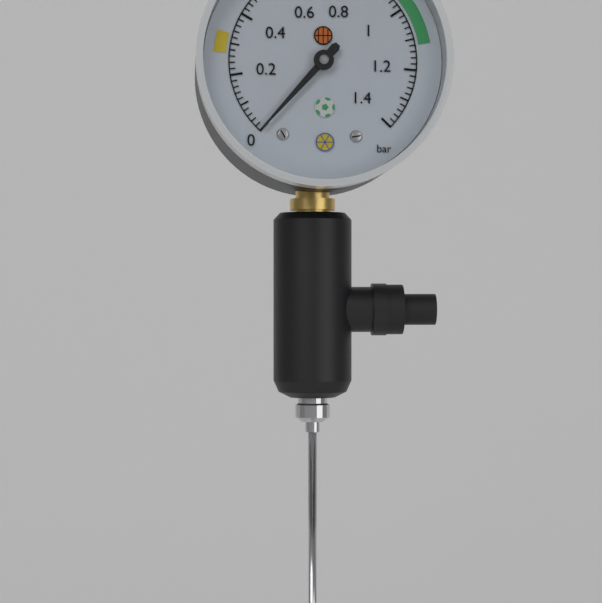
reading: 0.00 bar
